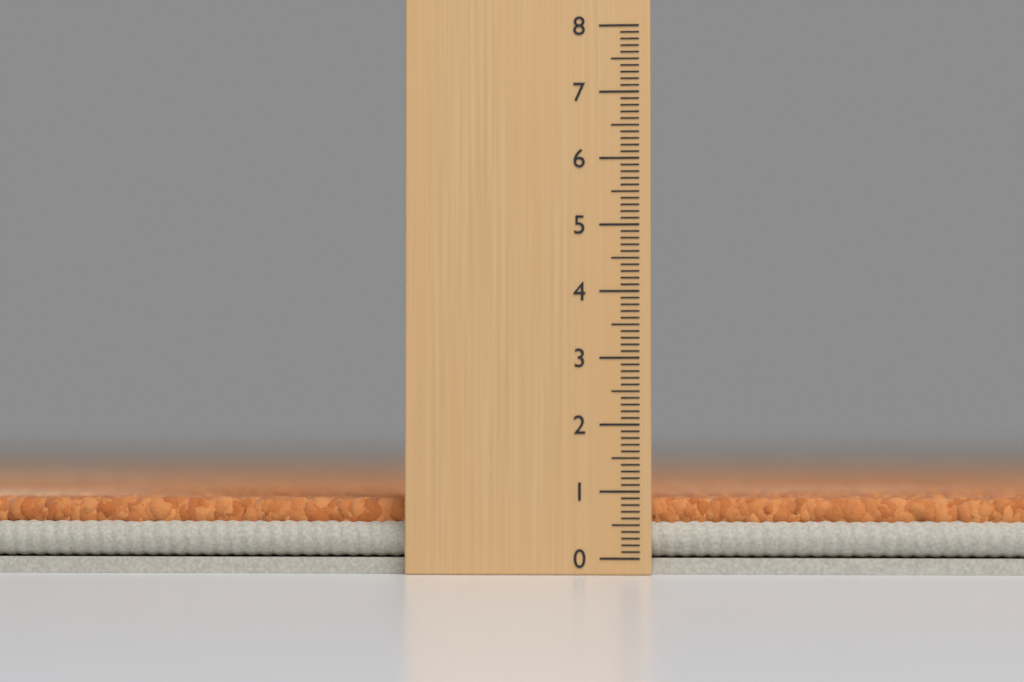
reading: 0.9 (no unit)
